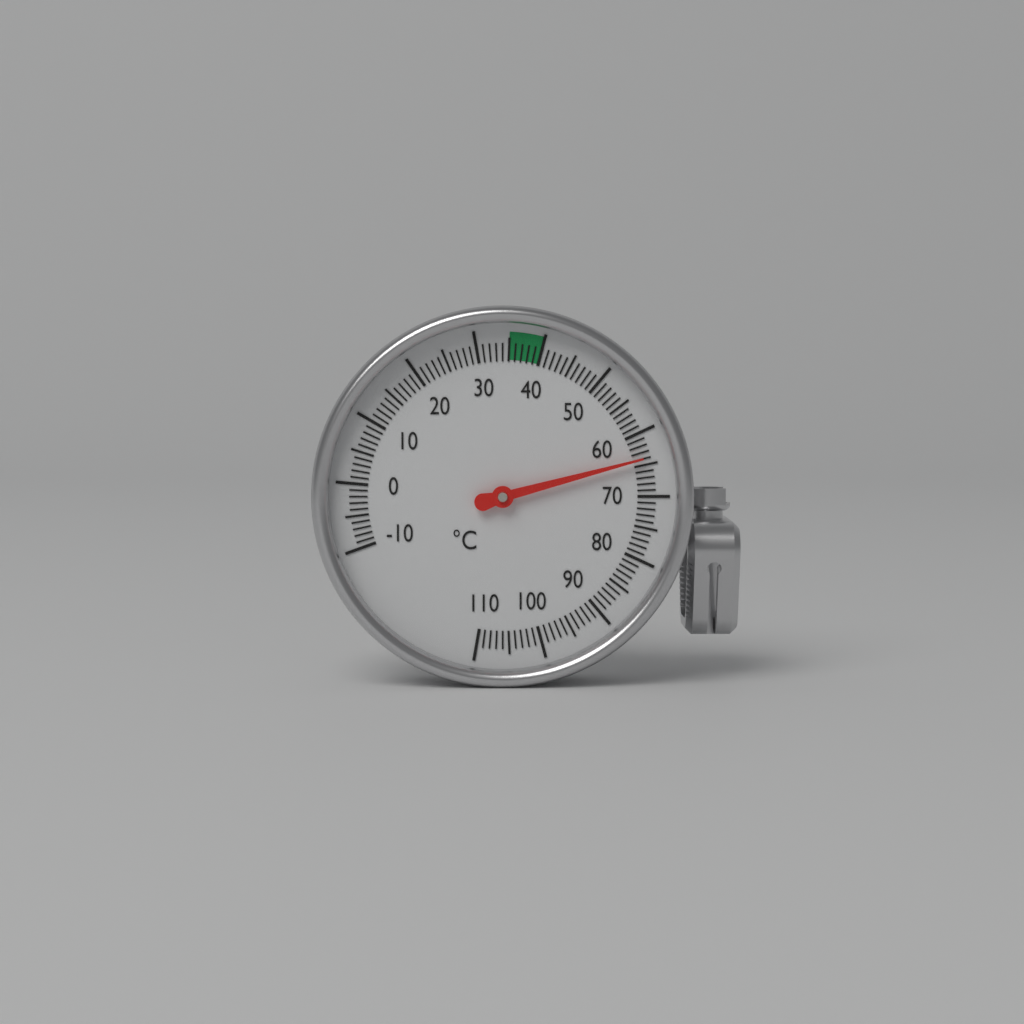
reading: 64 °C
